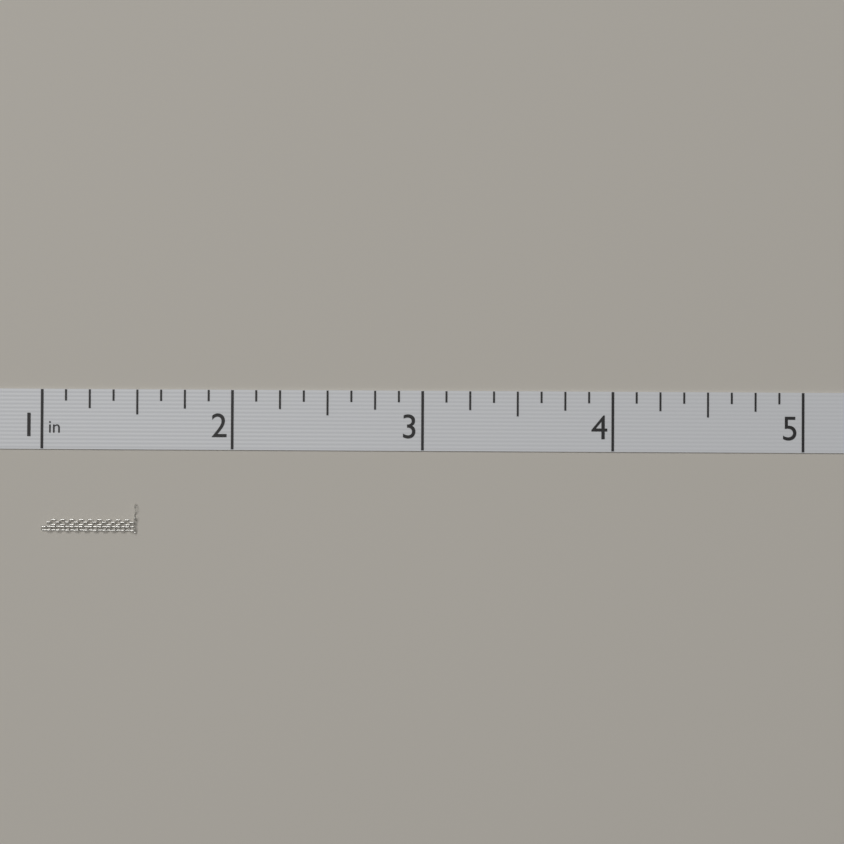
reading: 1.500 in
